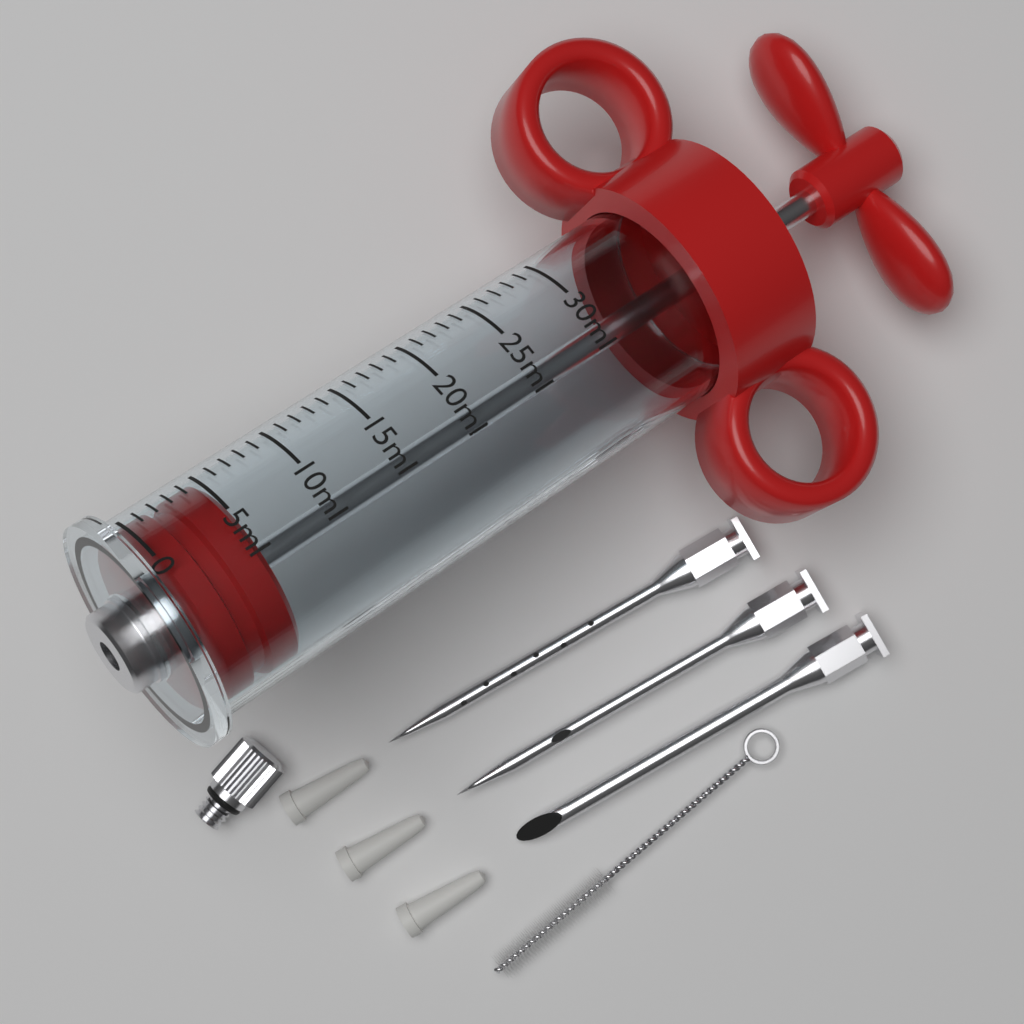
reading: 0 ml
